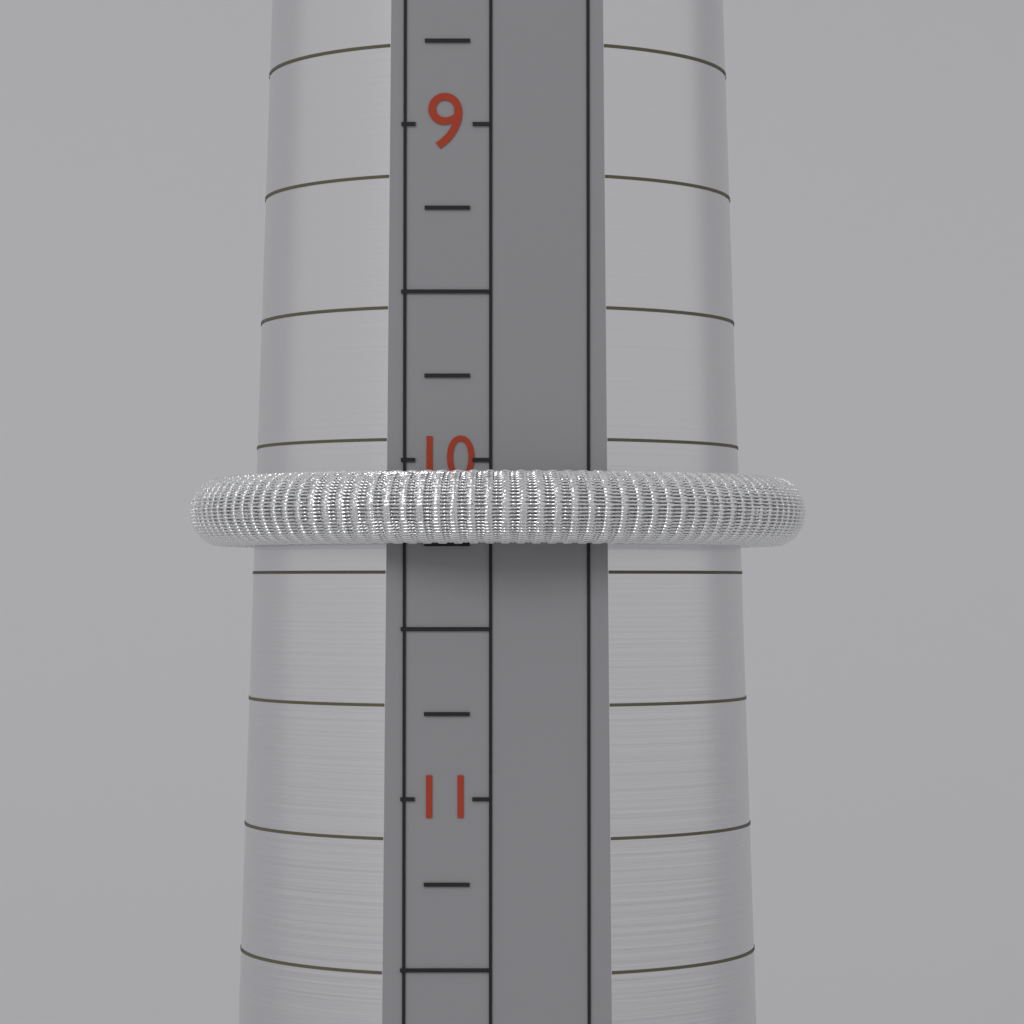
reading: 10.25 (no unit)
